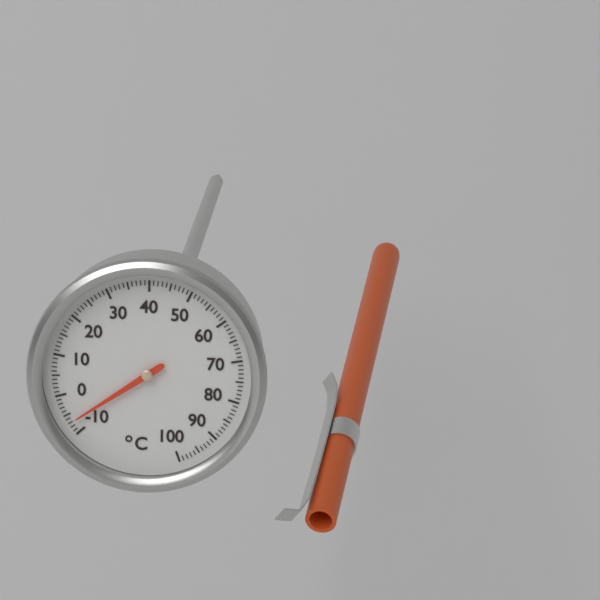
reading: -7 °C
